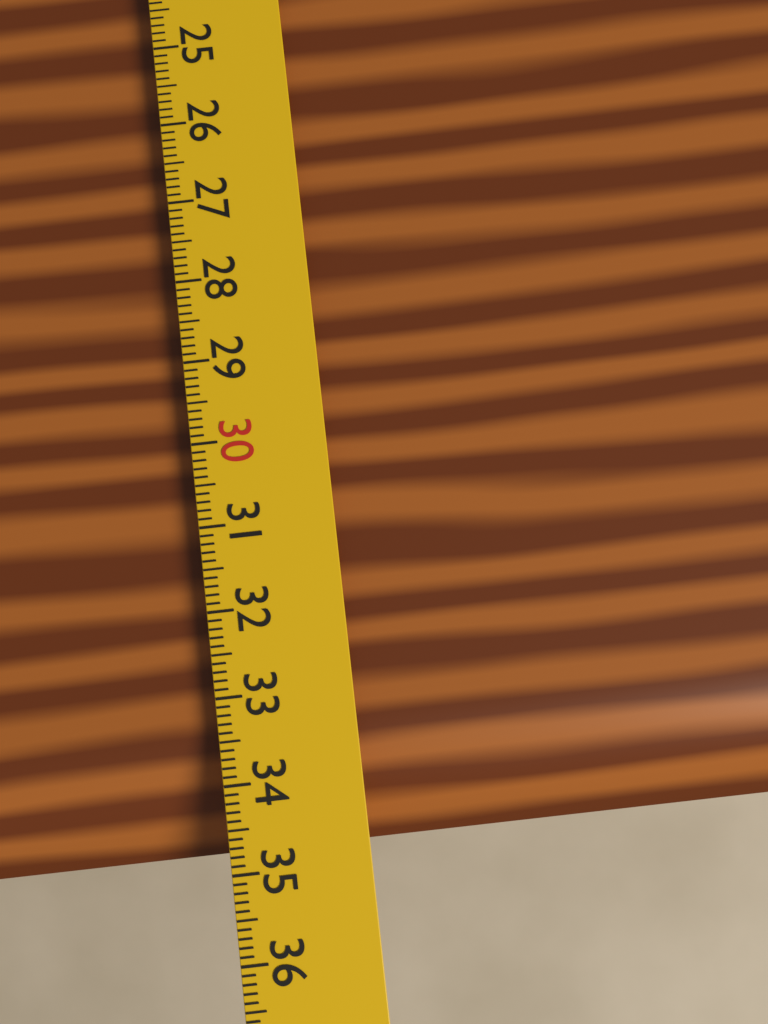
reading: 34.9 cm
